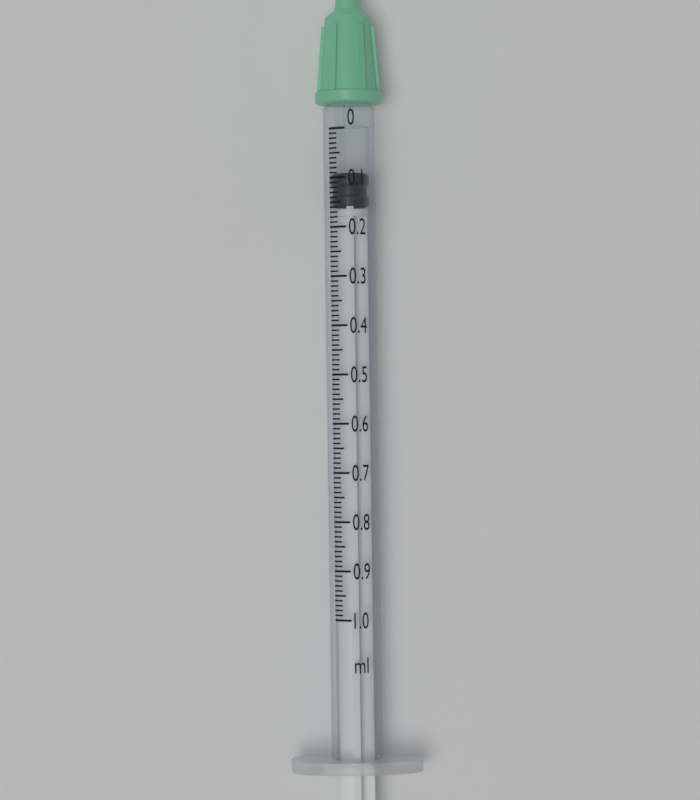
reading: 0.09 ml
